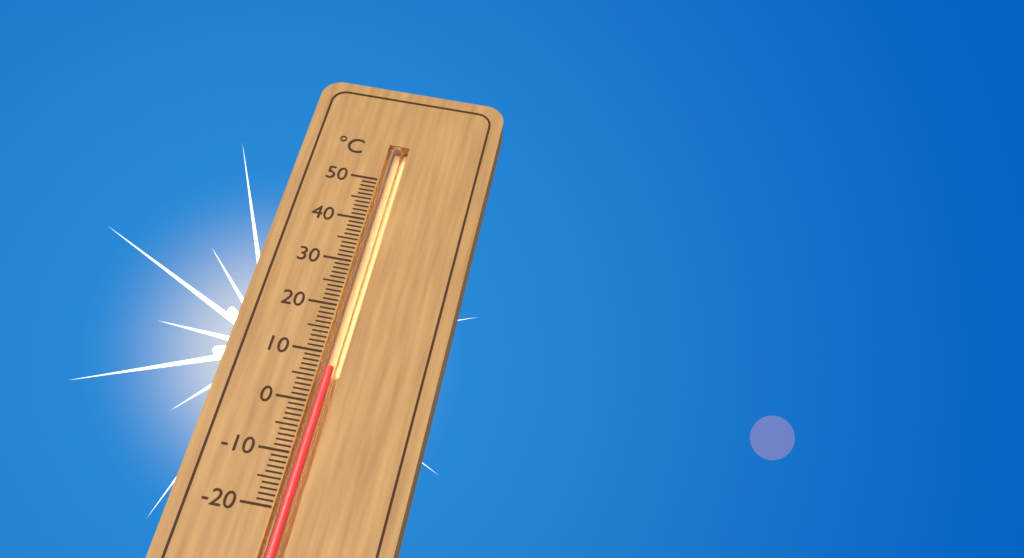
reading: 7 °C
